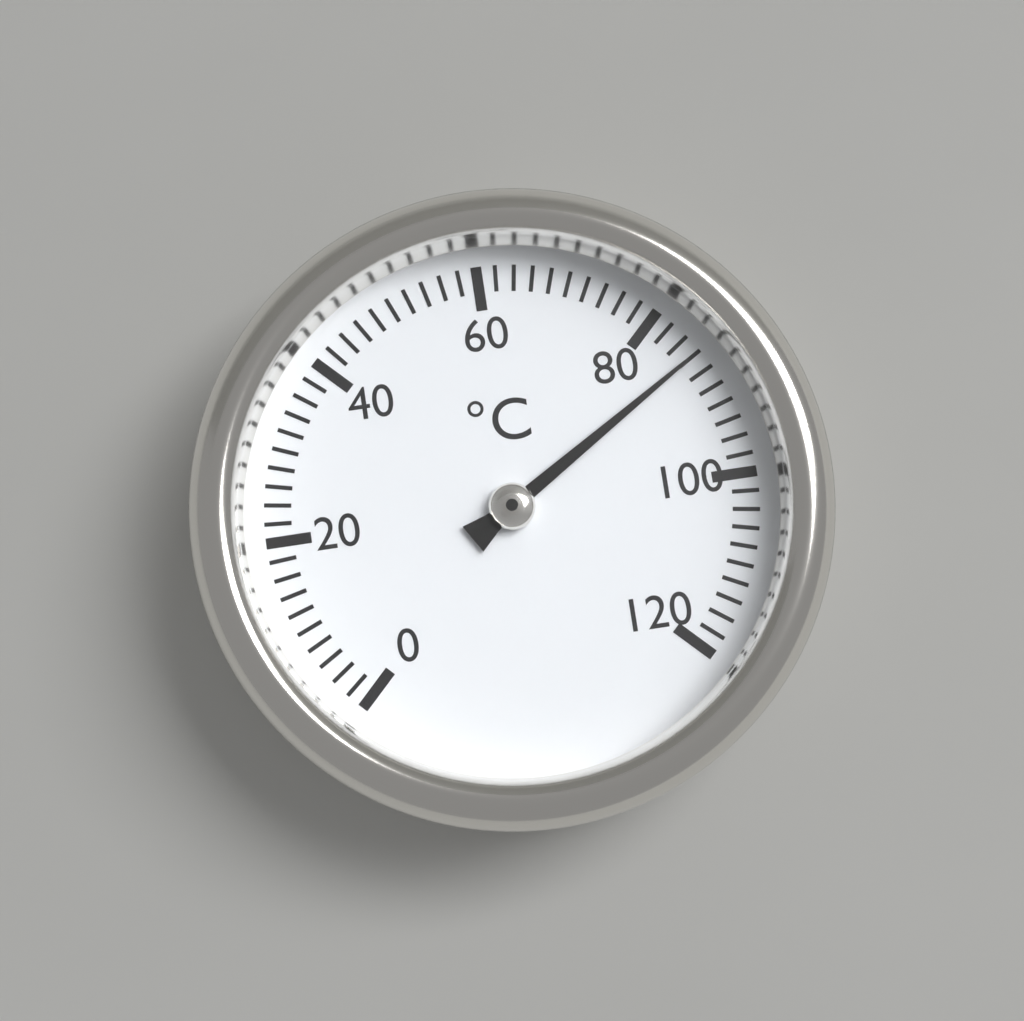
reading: 86 °C
